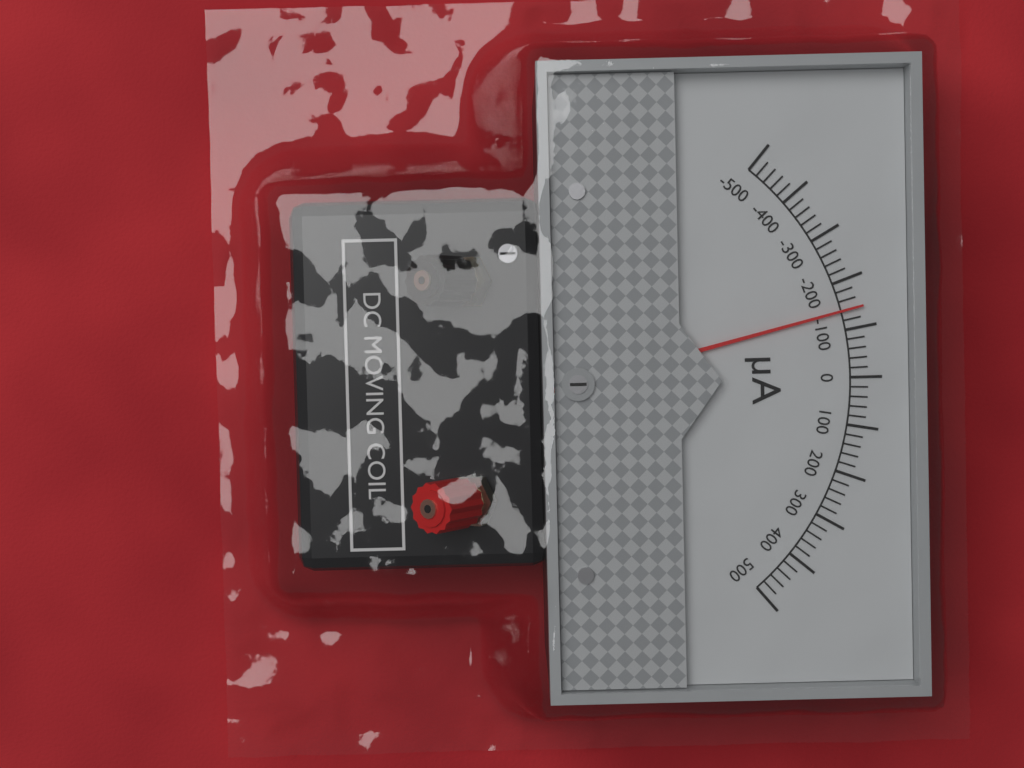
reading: -140 µA
